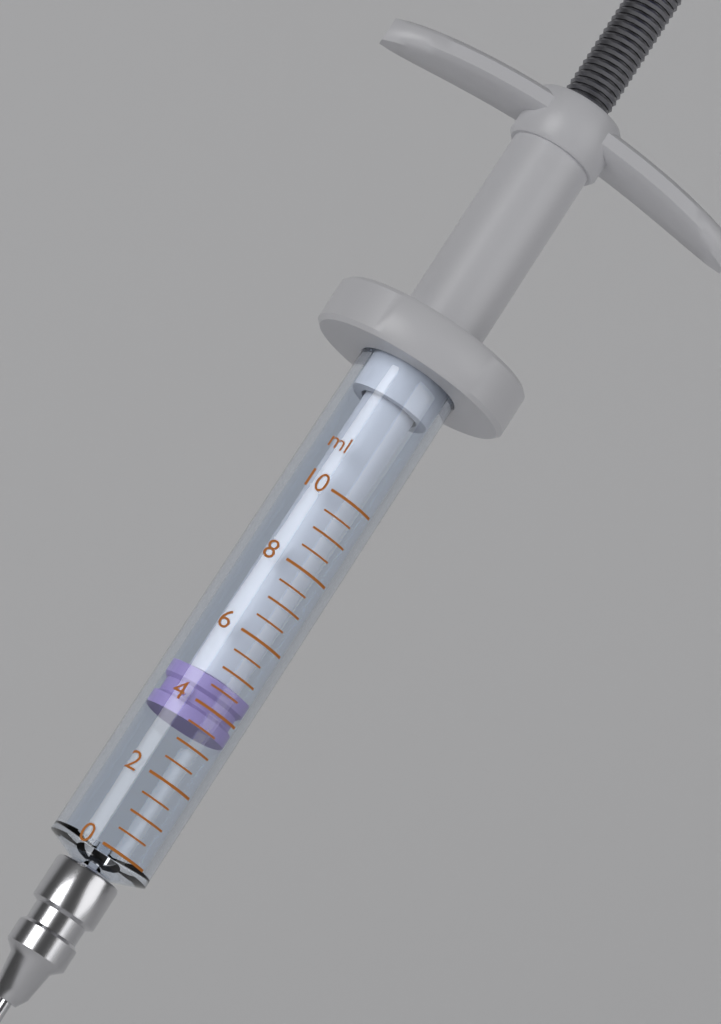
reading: 3.5 ml
